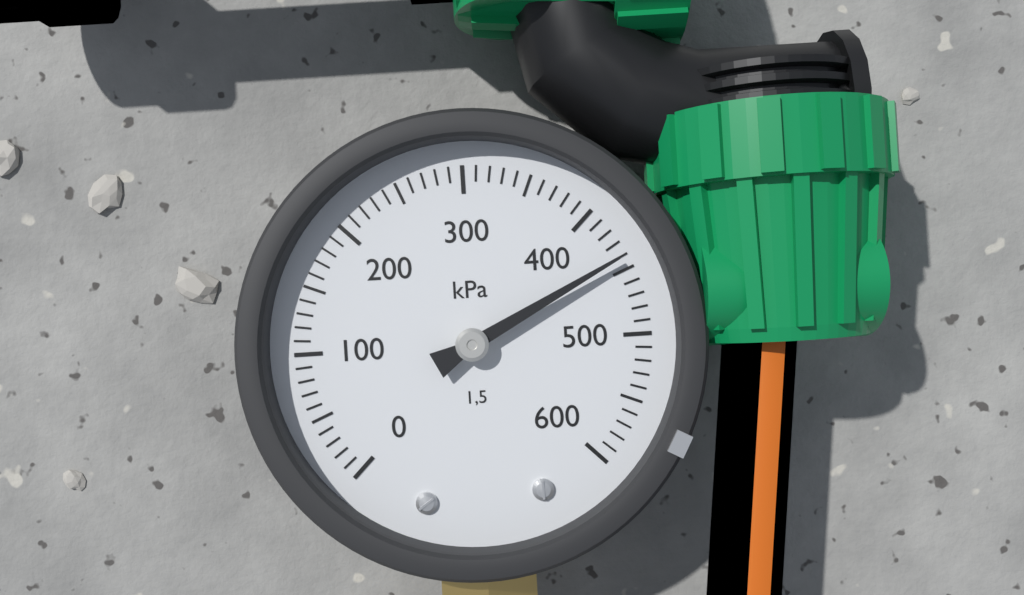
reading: 440 kPa
